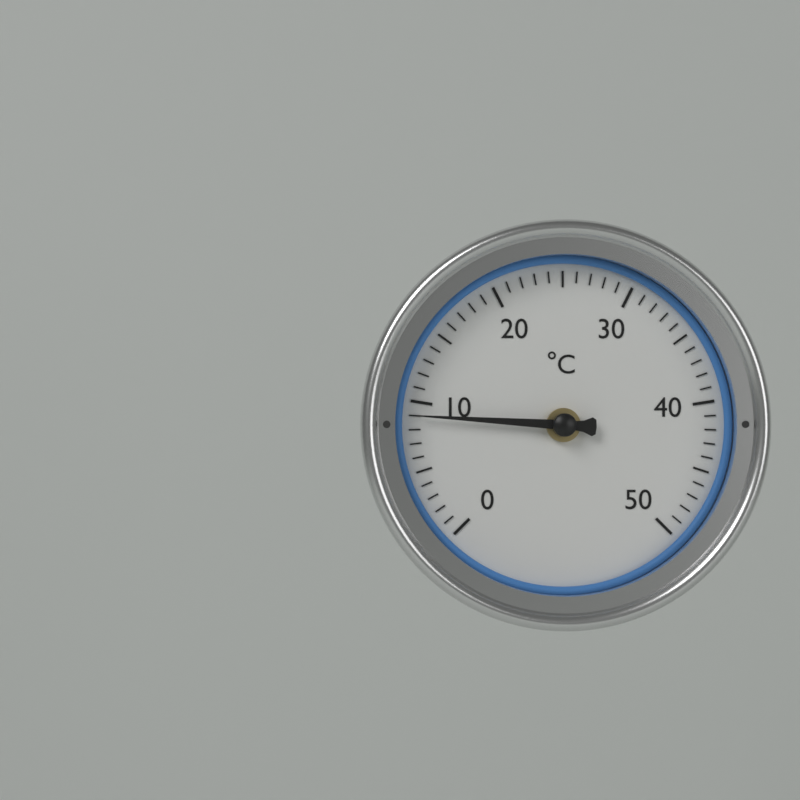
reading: 9 °C
